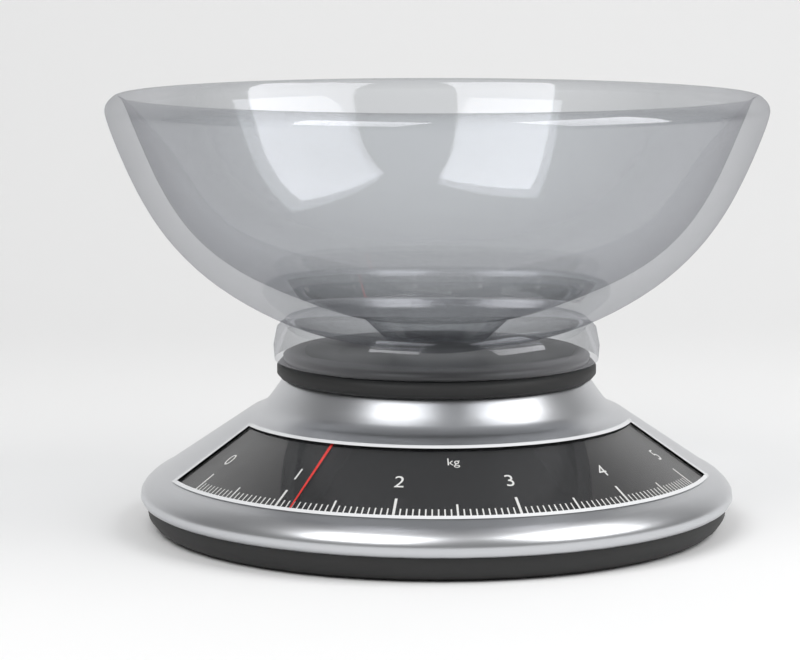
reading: 1.15 kg
